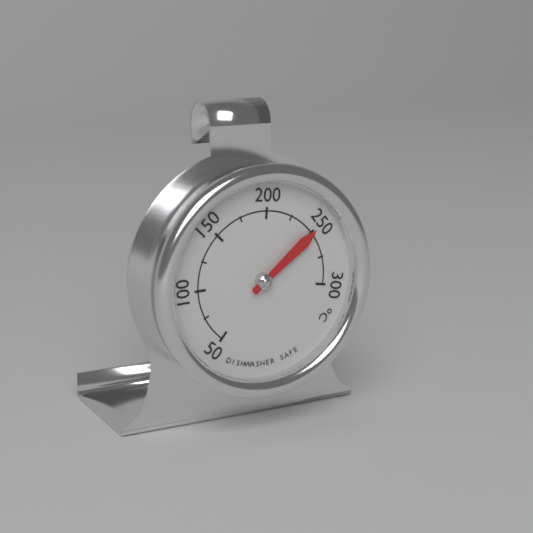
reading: 250 °C
